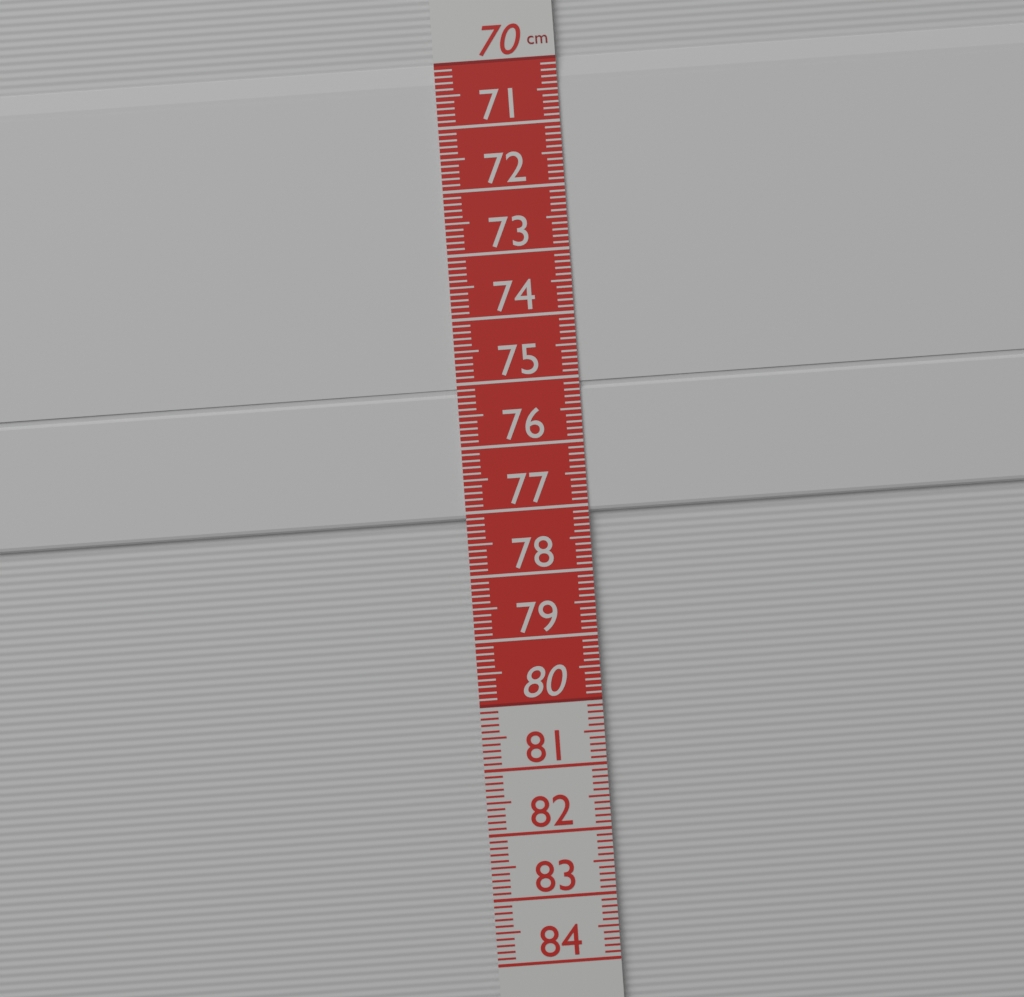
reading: 77.1 cm
